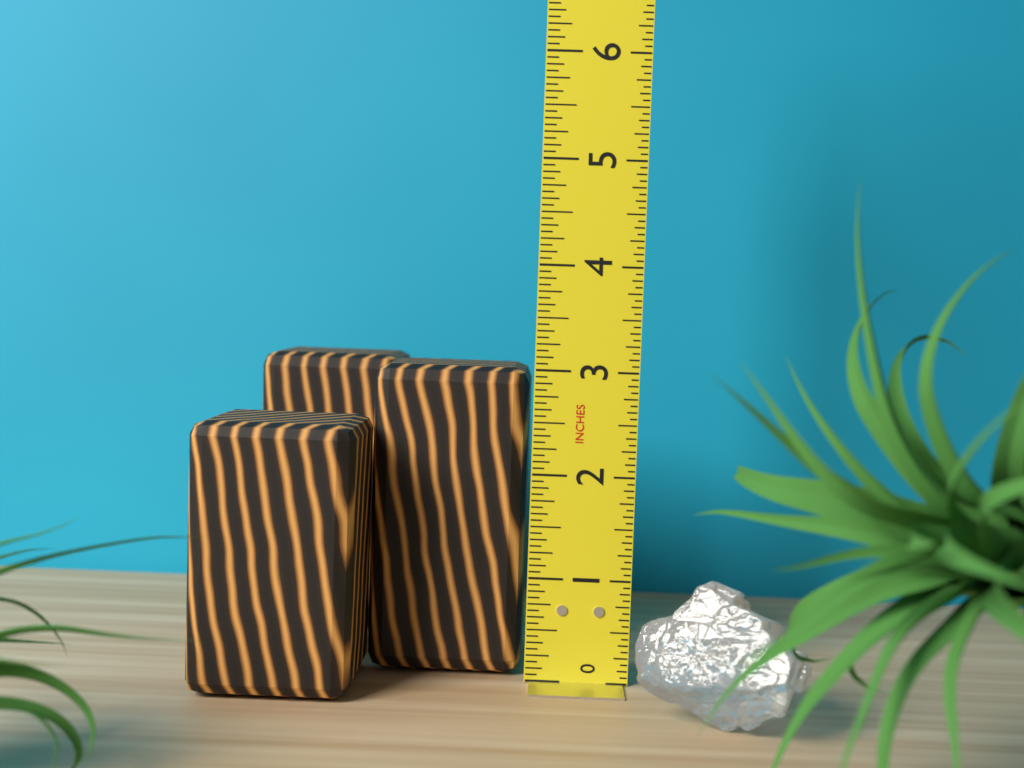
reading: 3.0000 in
